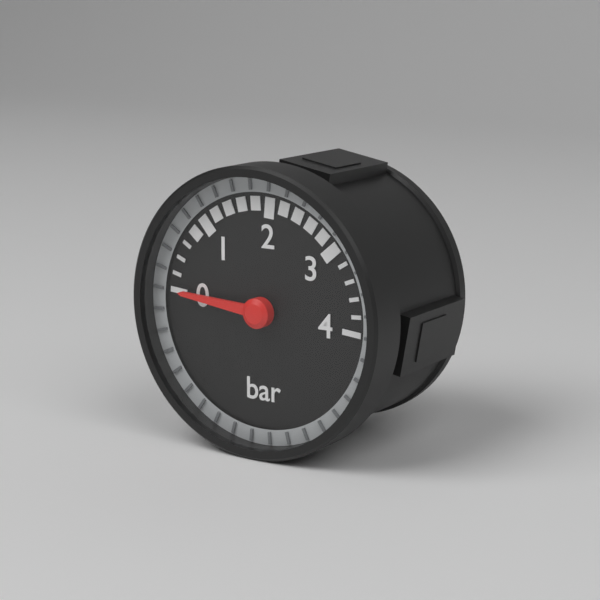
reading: 0.0 bar
